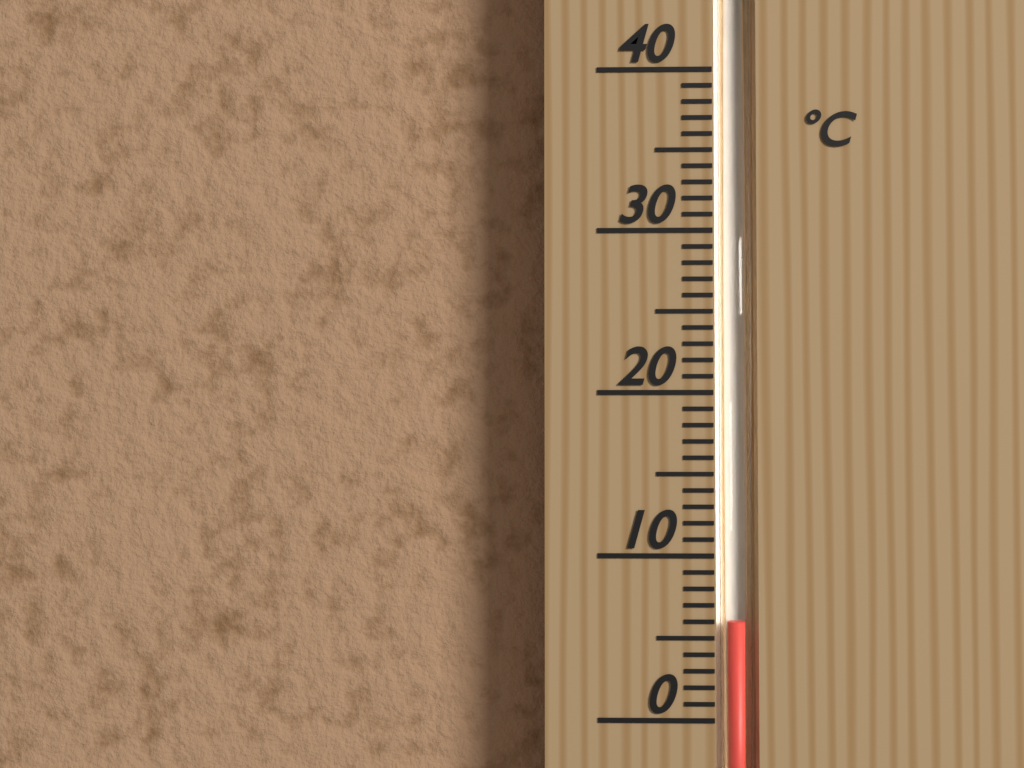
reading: 6 °C
